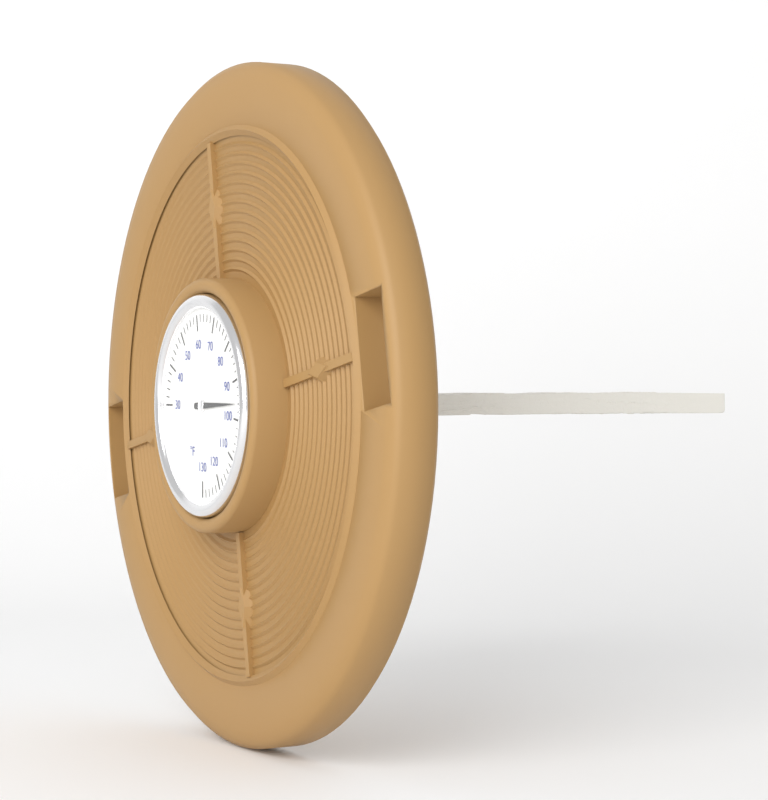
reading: 96 °F
